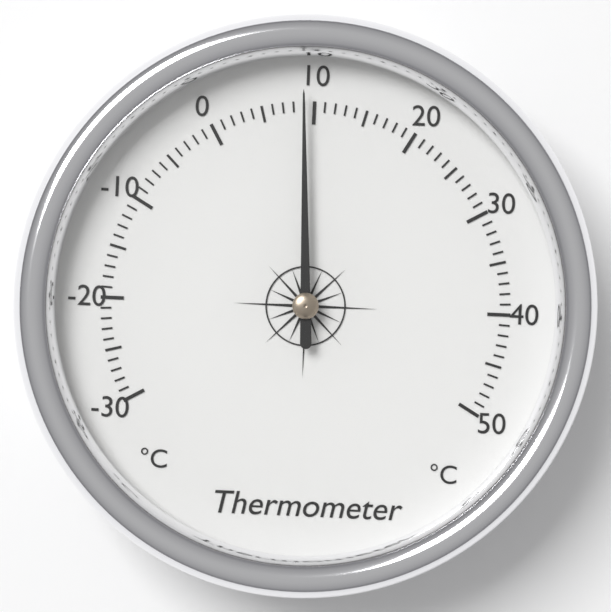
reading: 9 °C
